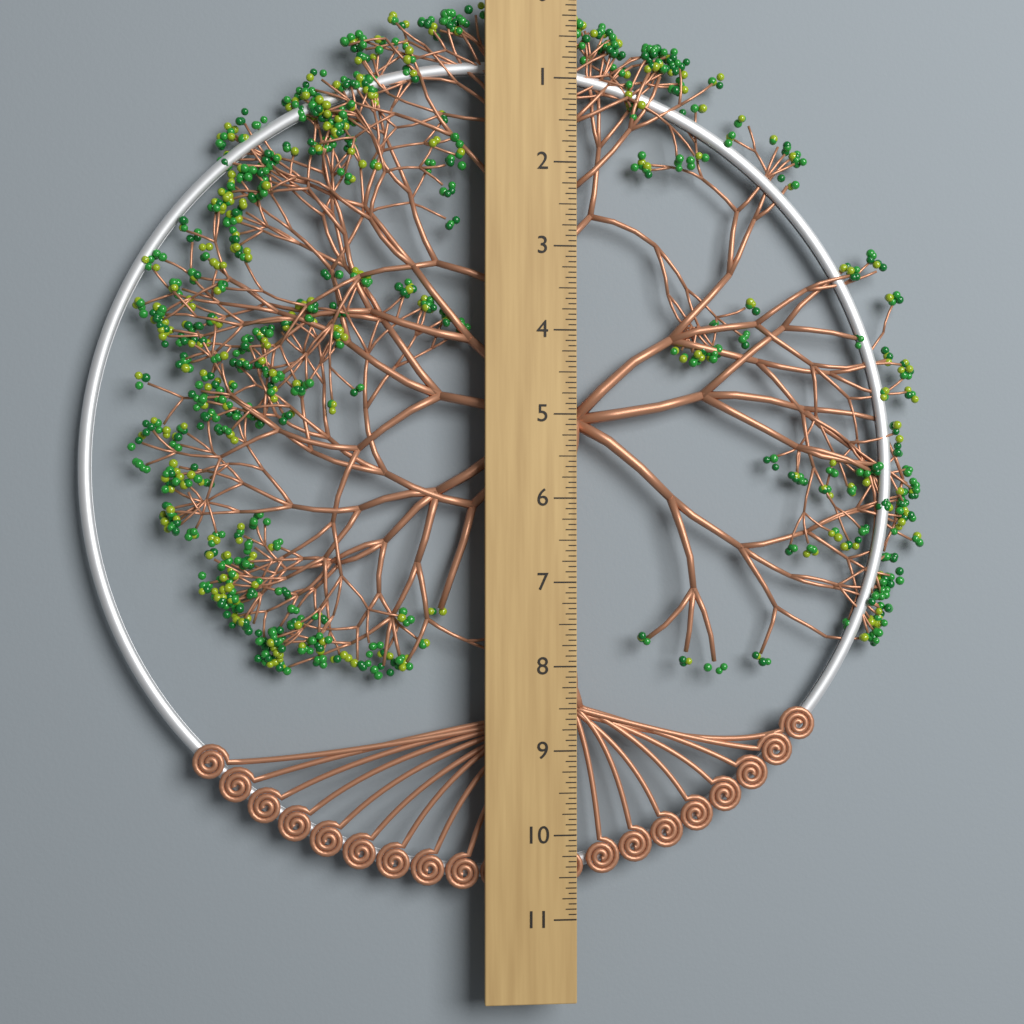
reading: 10.6875 (no unit)
